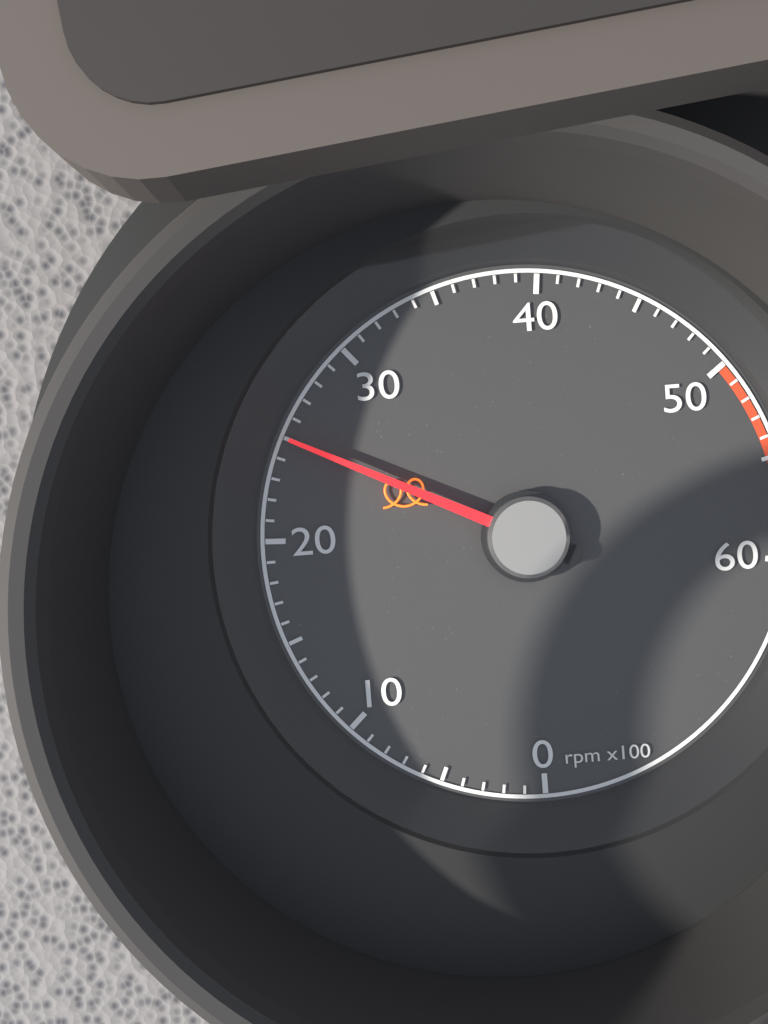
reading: 2500 rpm
